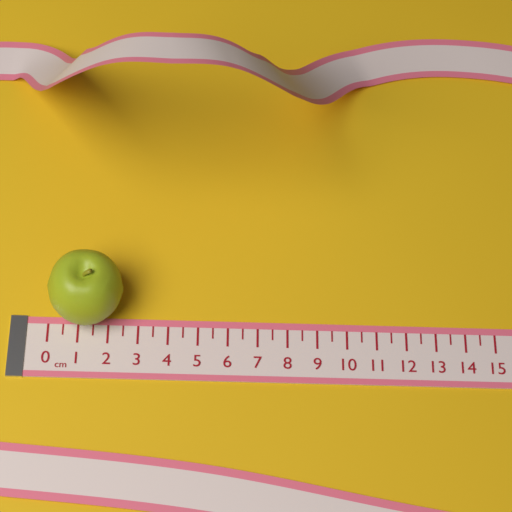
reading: 2.5 cm
